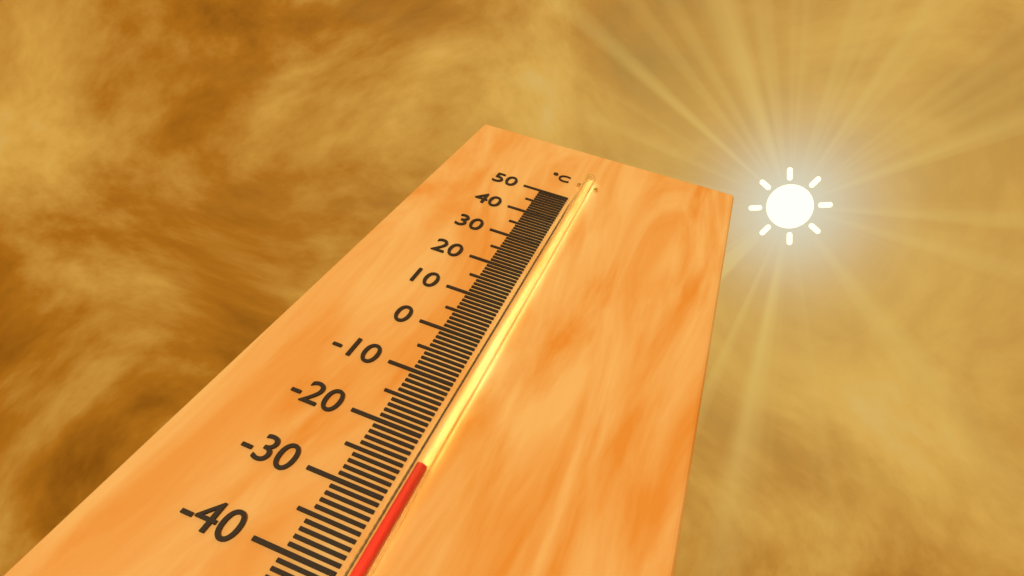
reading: -25 °C
